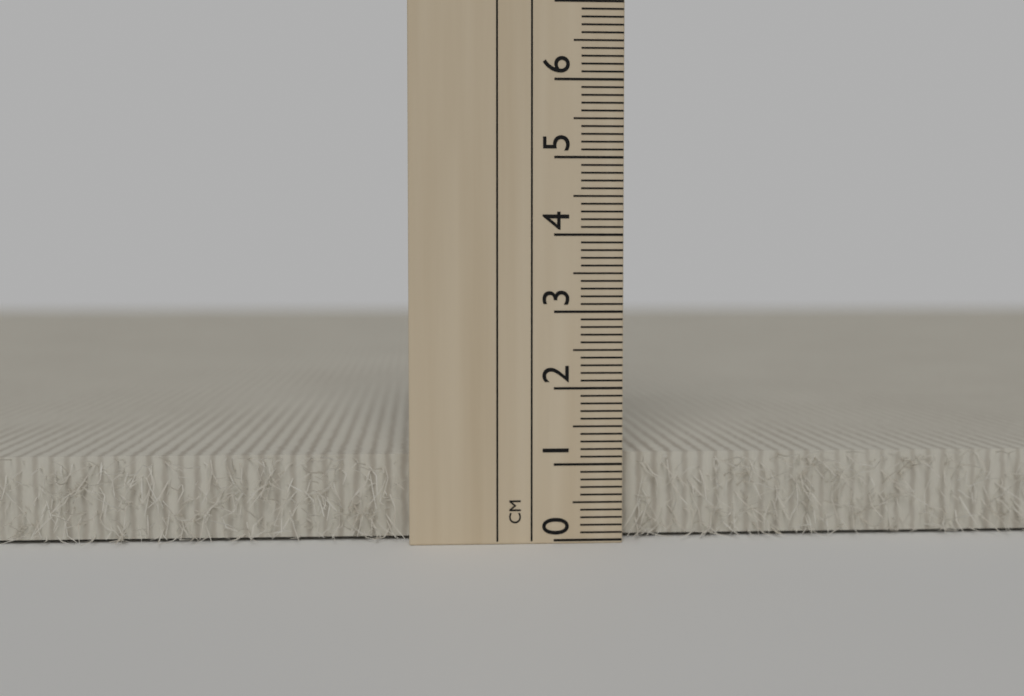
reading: 1.1 cm
